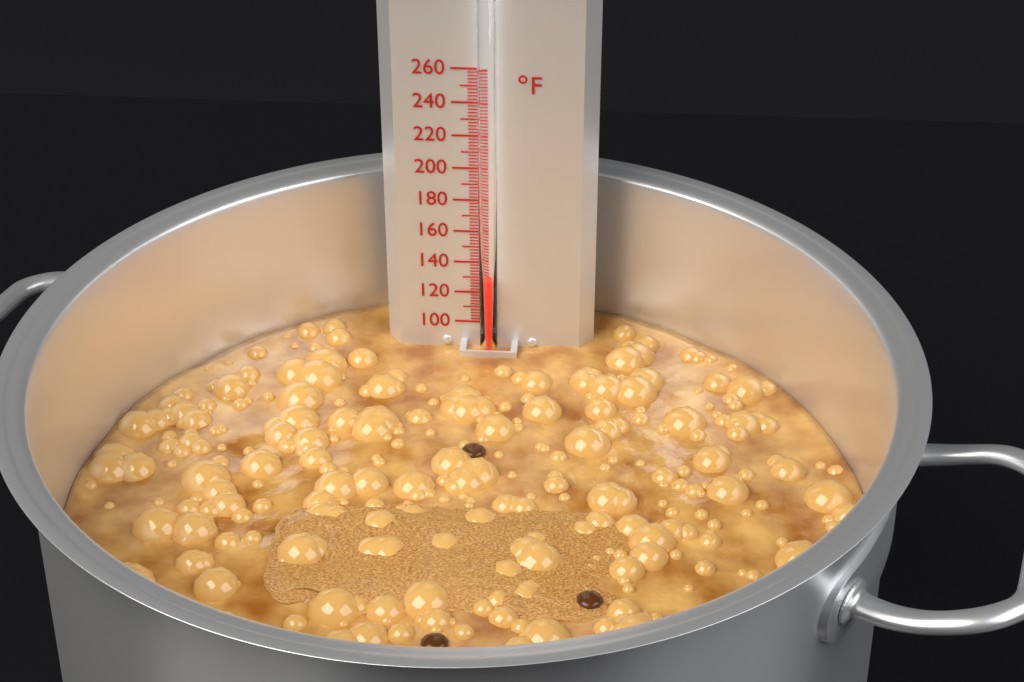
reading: 132 °F
